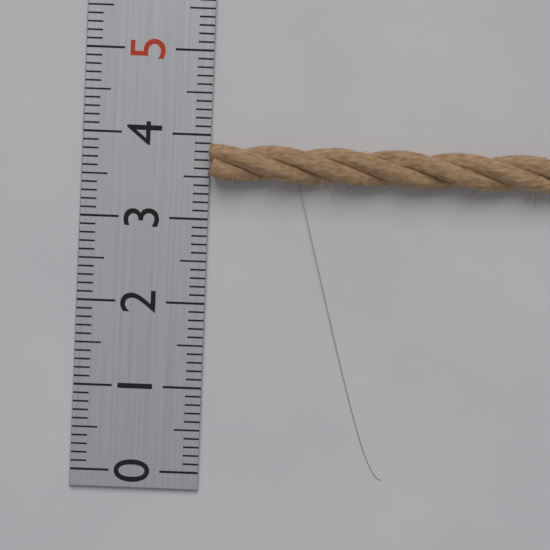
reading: 3.9 (no unit)
